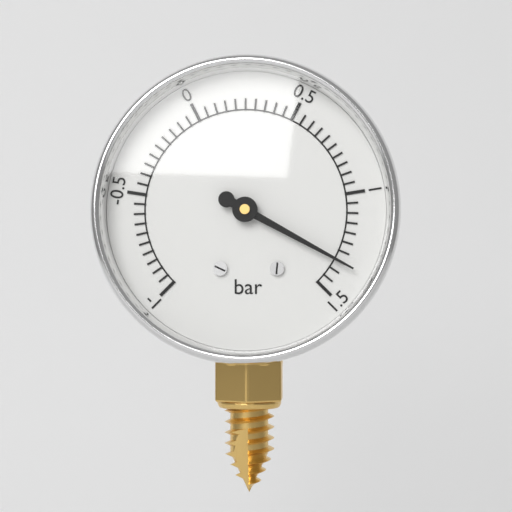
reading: 1.35 bar
